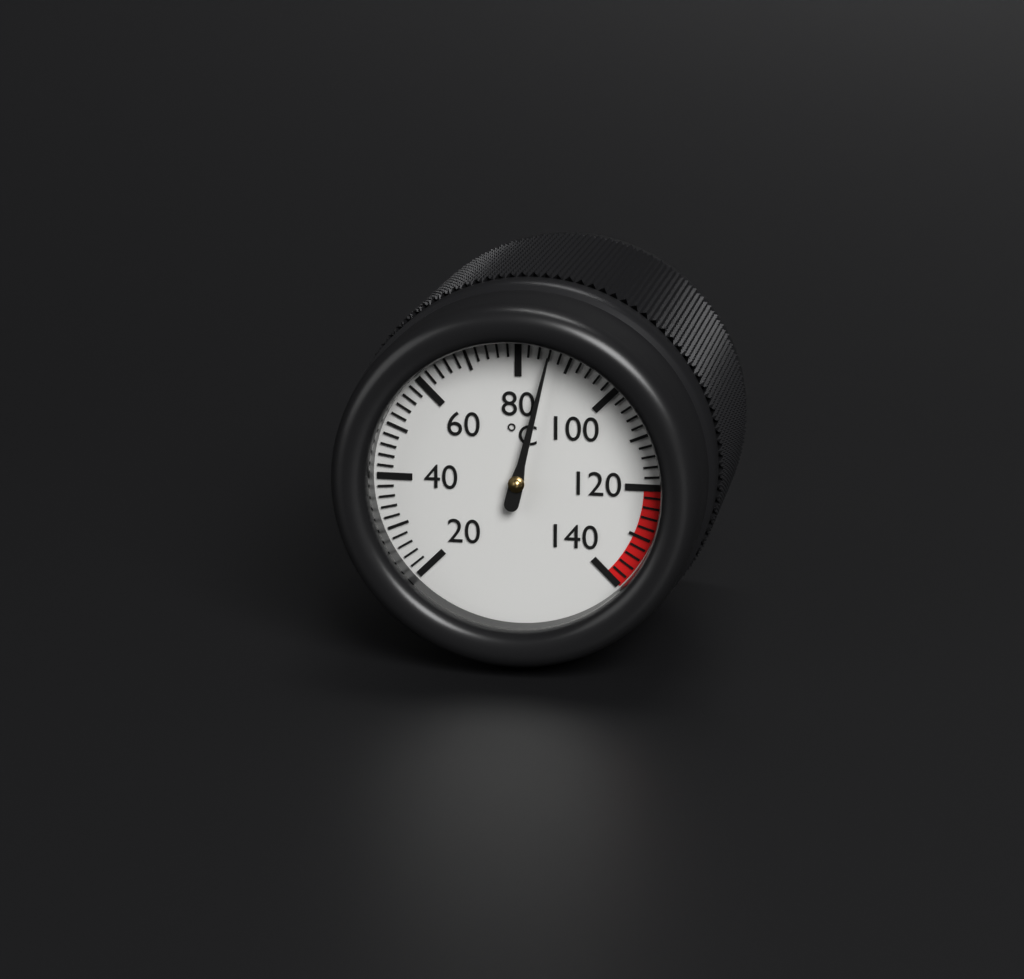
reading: 86 °C
